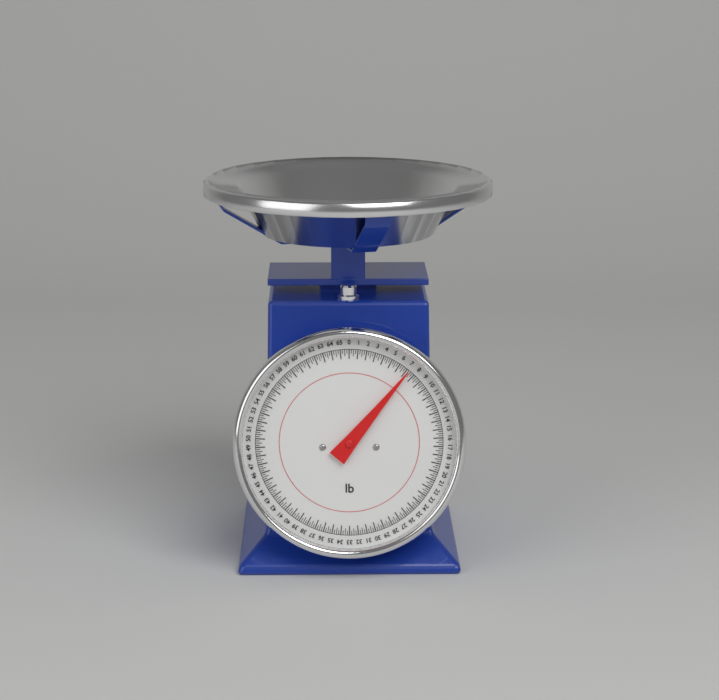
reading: 7.25 lb
